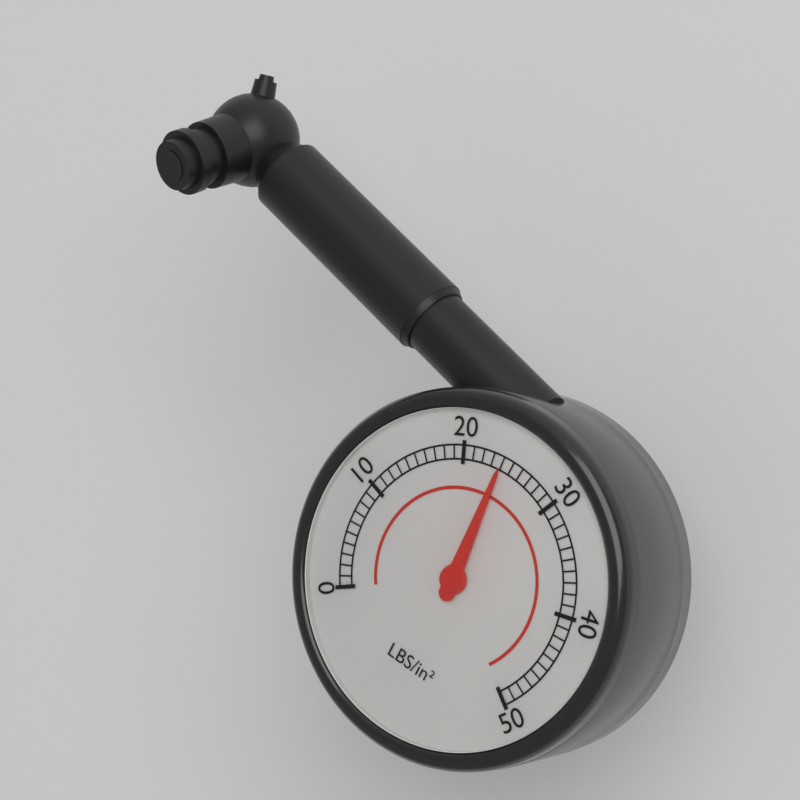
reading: 24 psi
